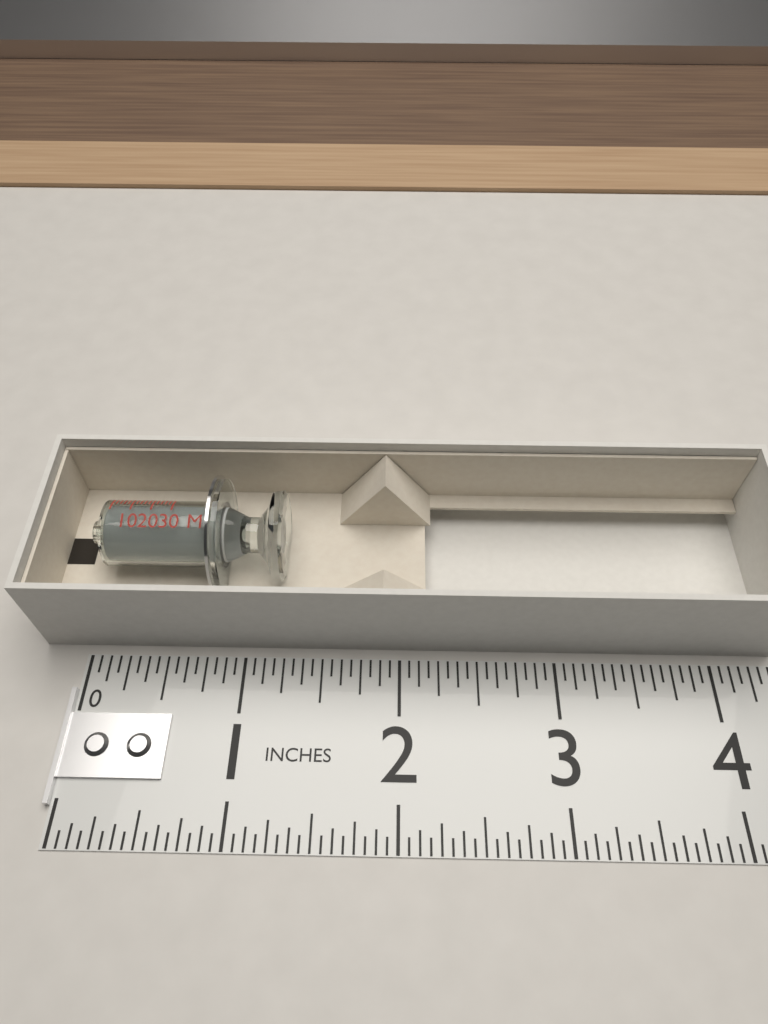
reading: 1.2500 in
